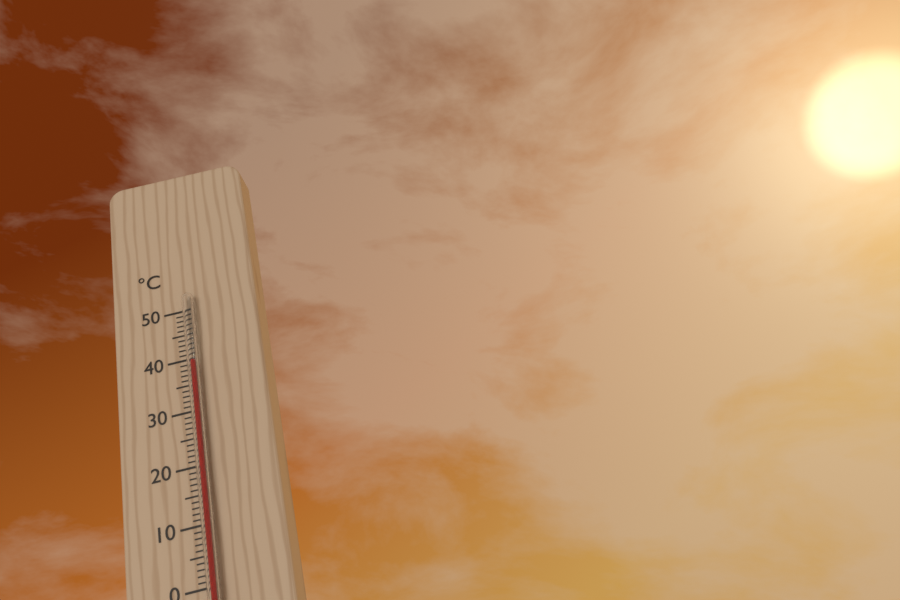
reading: 39 °C
